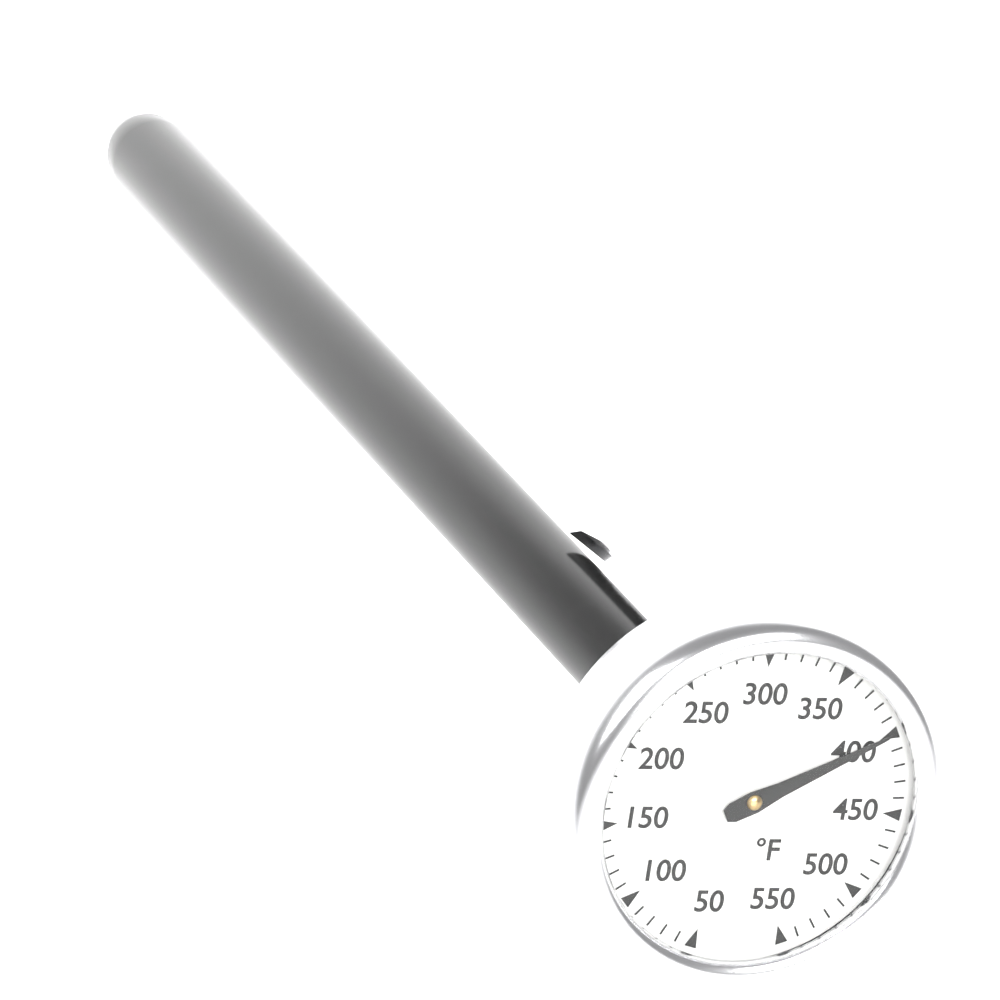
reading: 400 °F
